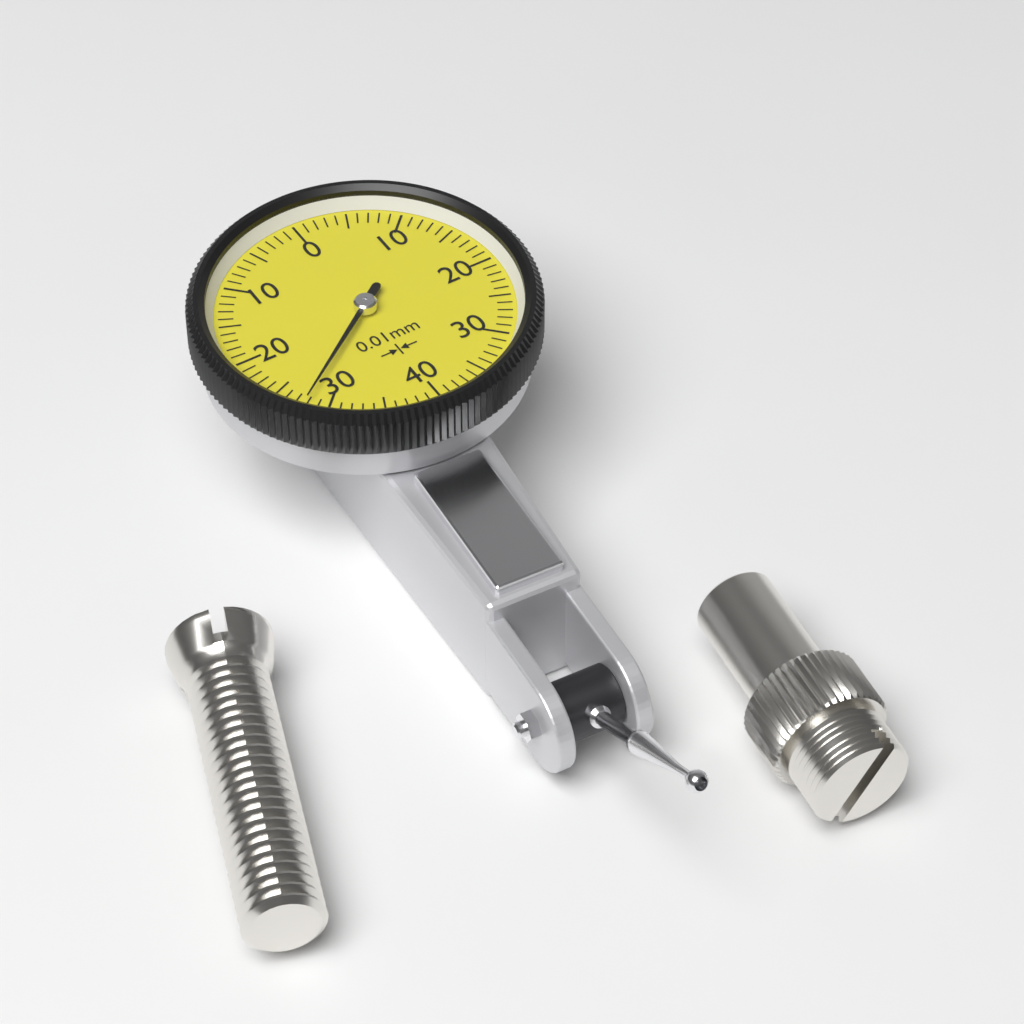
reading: 0.28 mm
